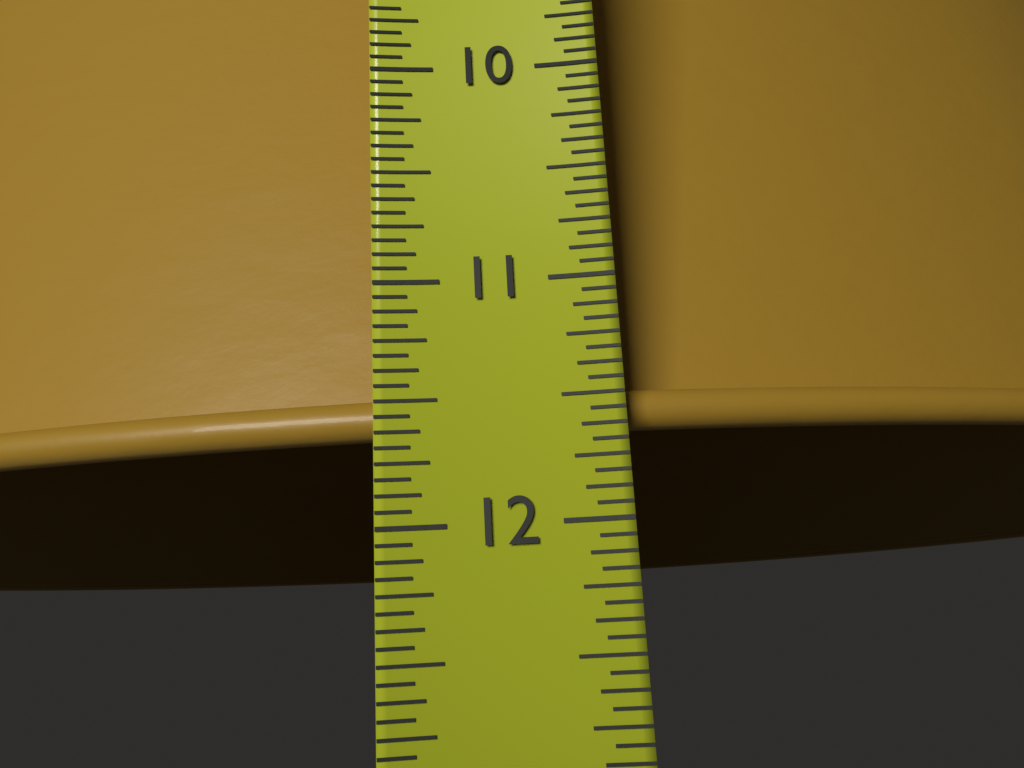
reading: 11.6250 in
